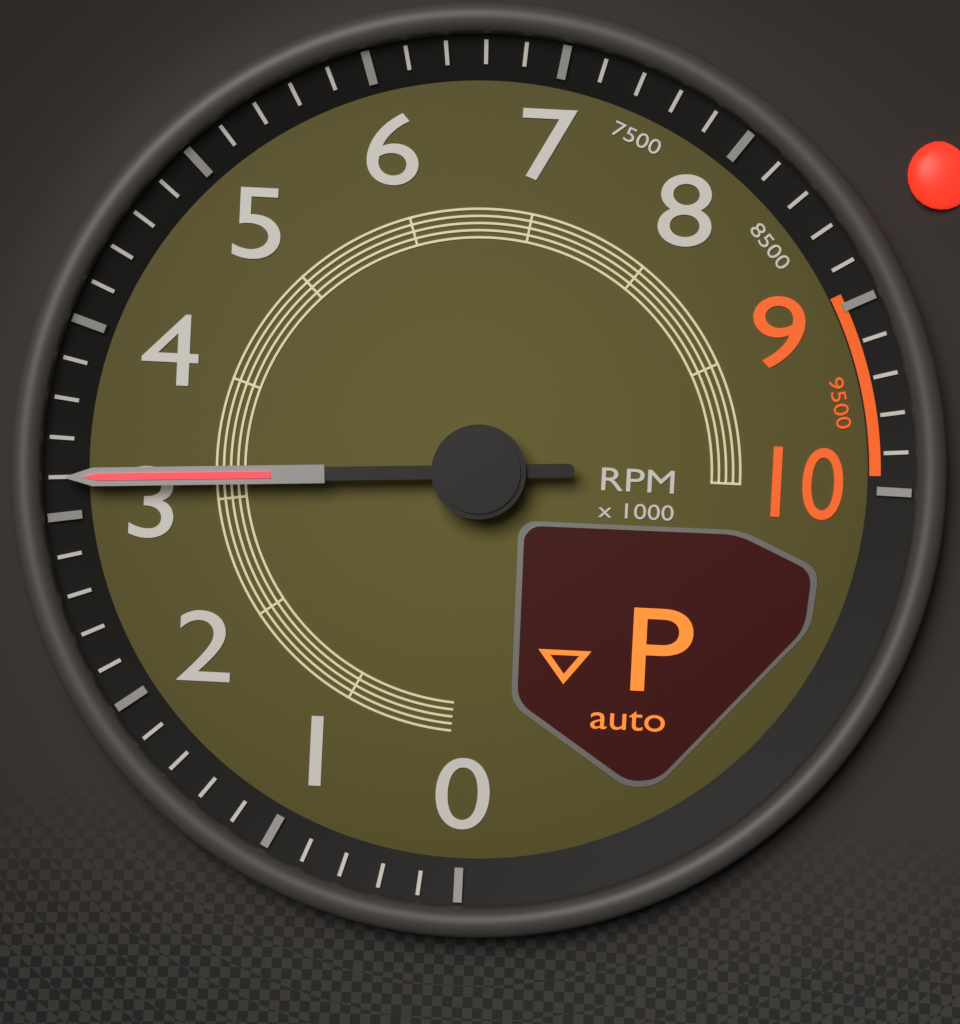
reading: 3200 RPM
